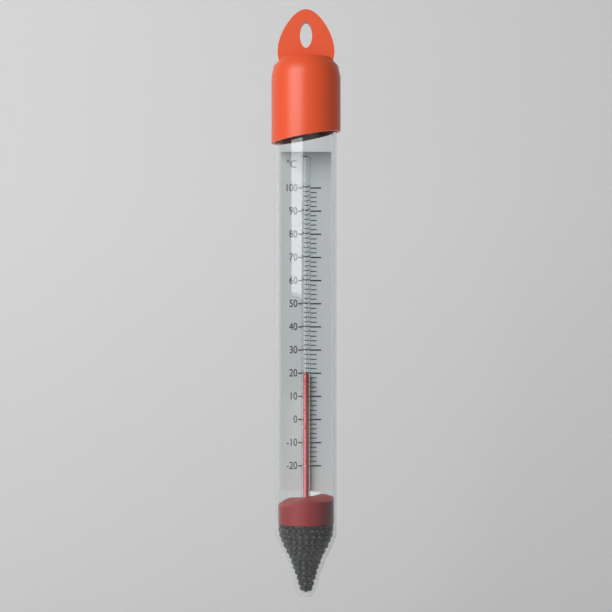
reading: 20 °C
